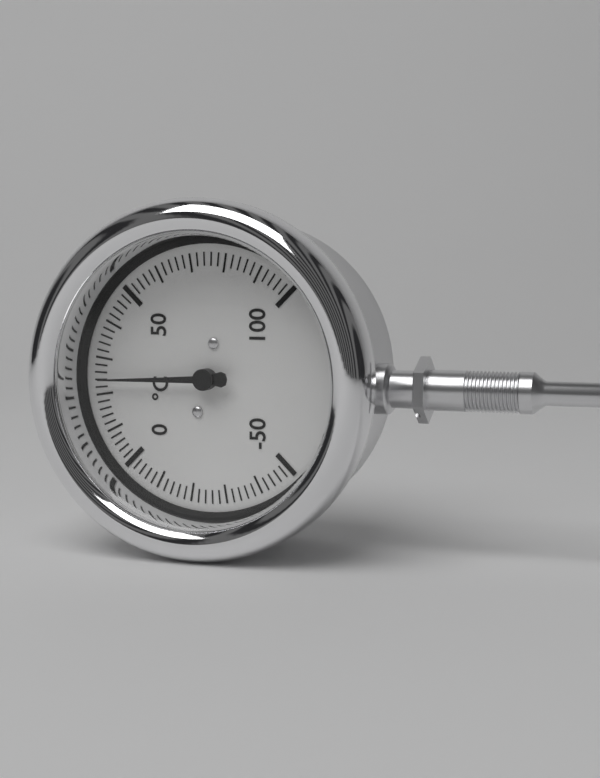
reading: 24 °C
